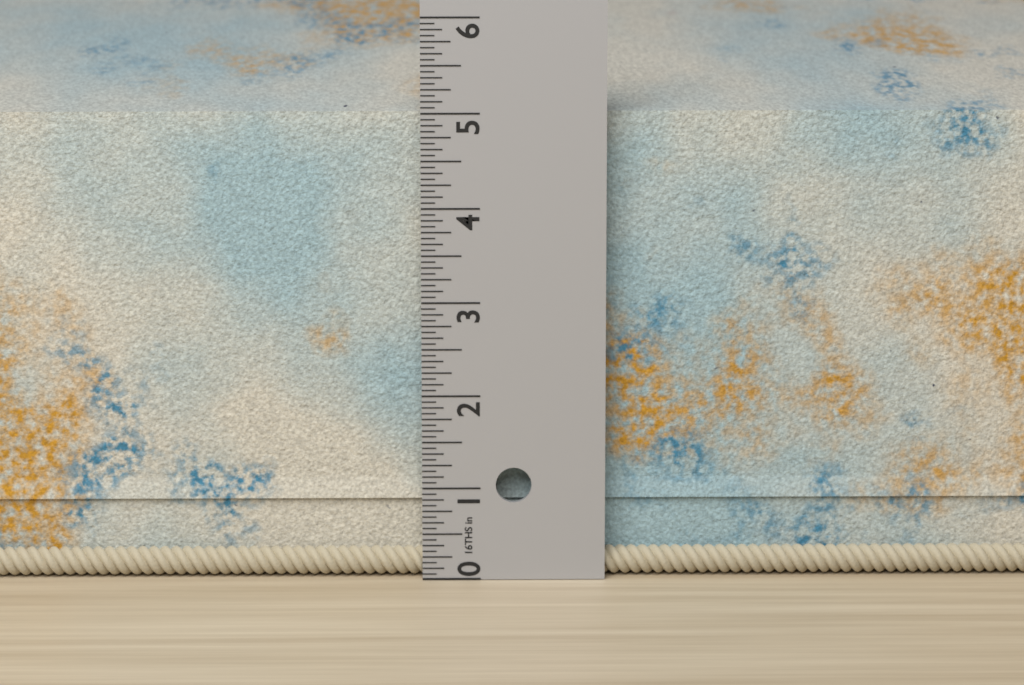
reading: 5.1250 in
